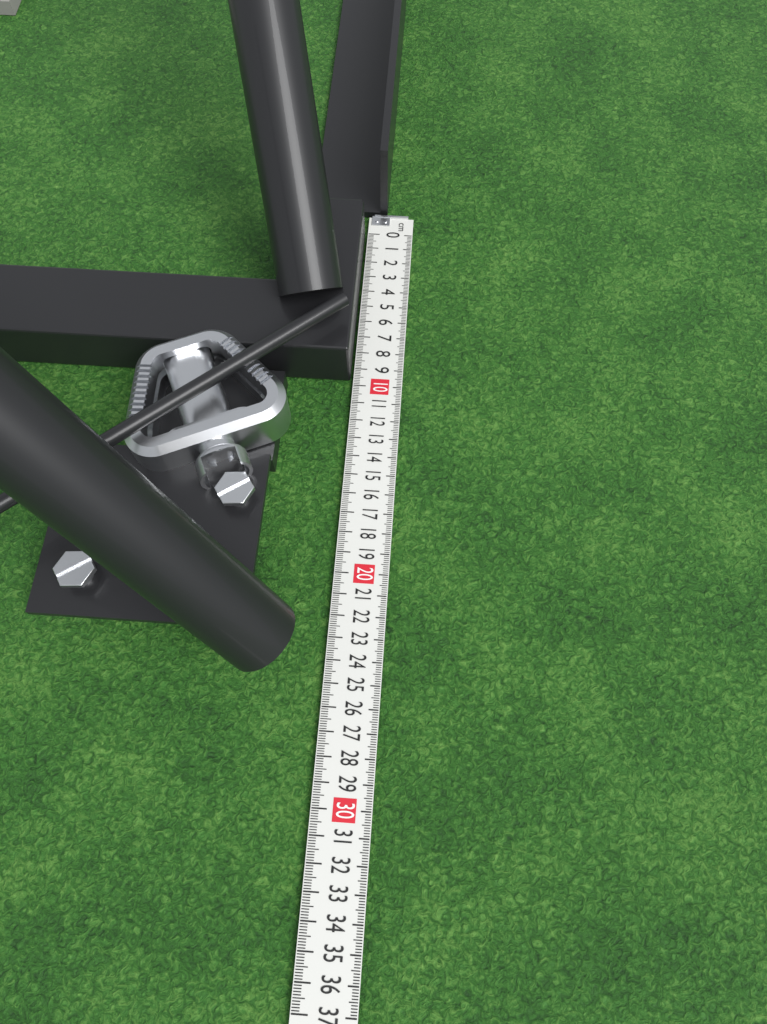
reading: 9.6 cm
